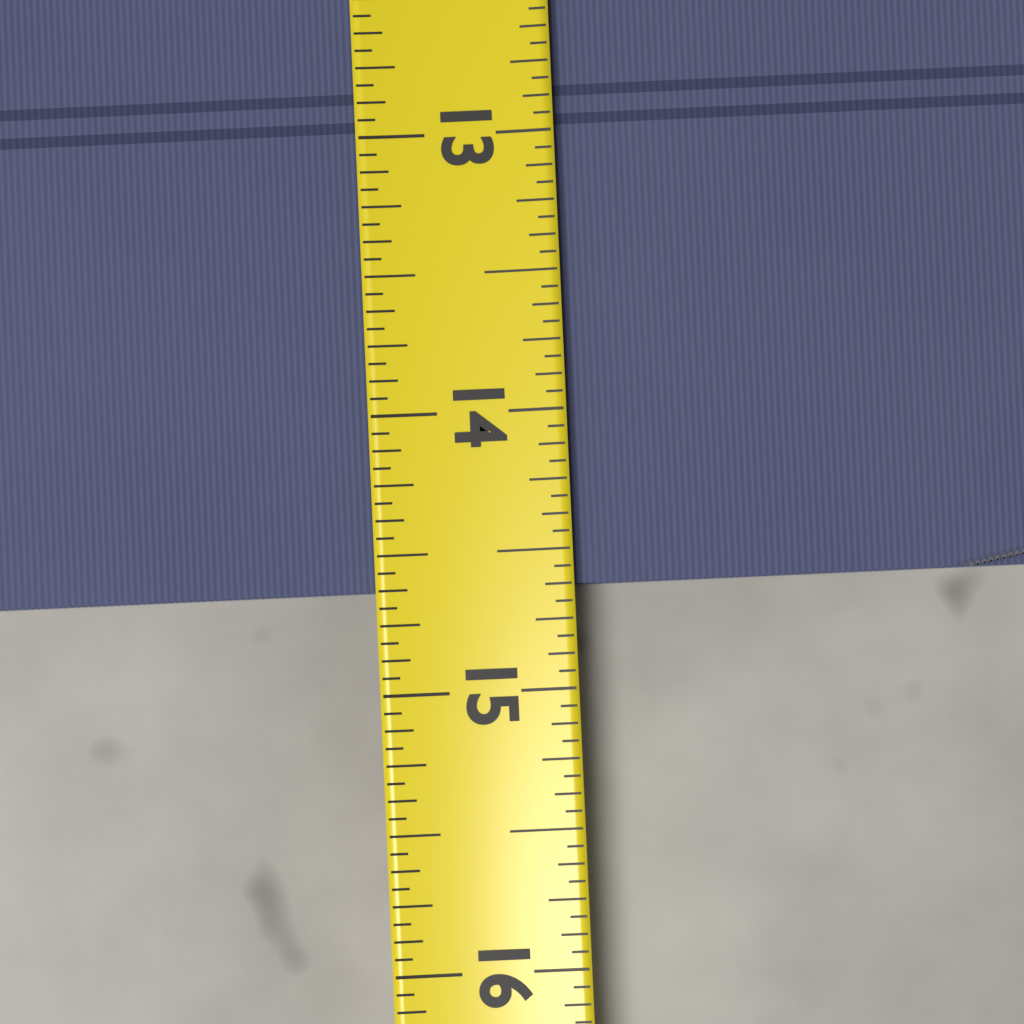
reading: 14.6250 (no unit)
